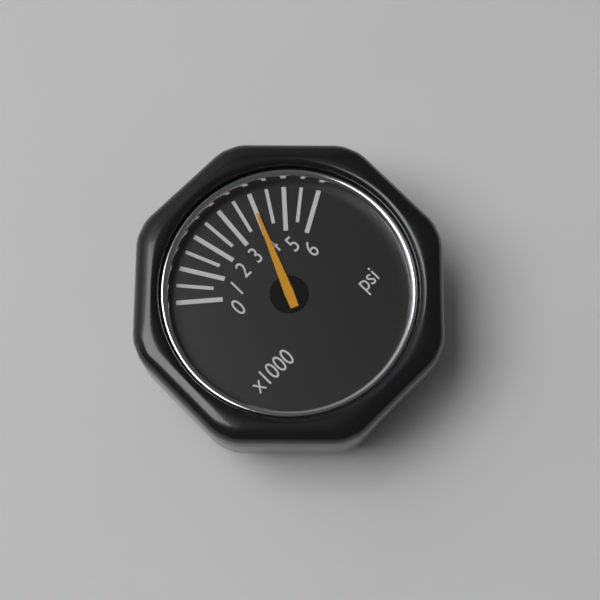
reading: 4000 psi
